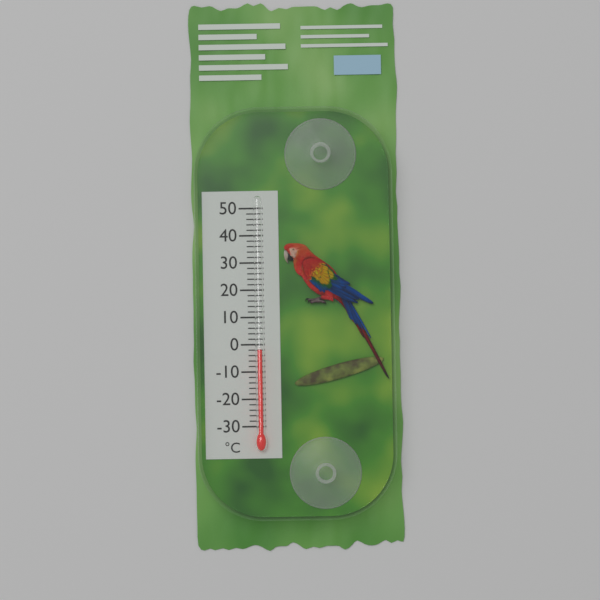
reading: -2 °C
